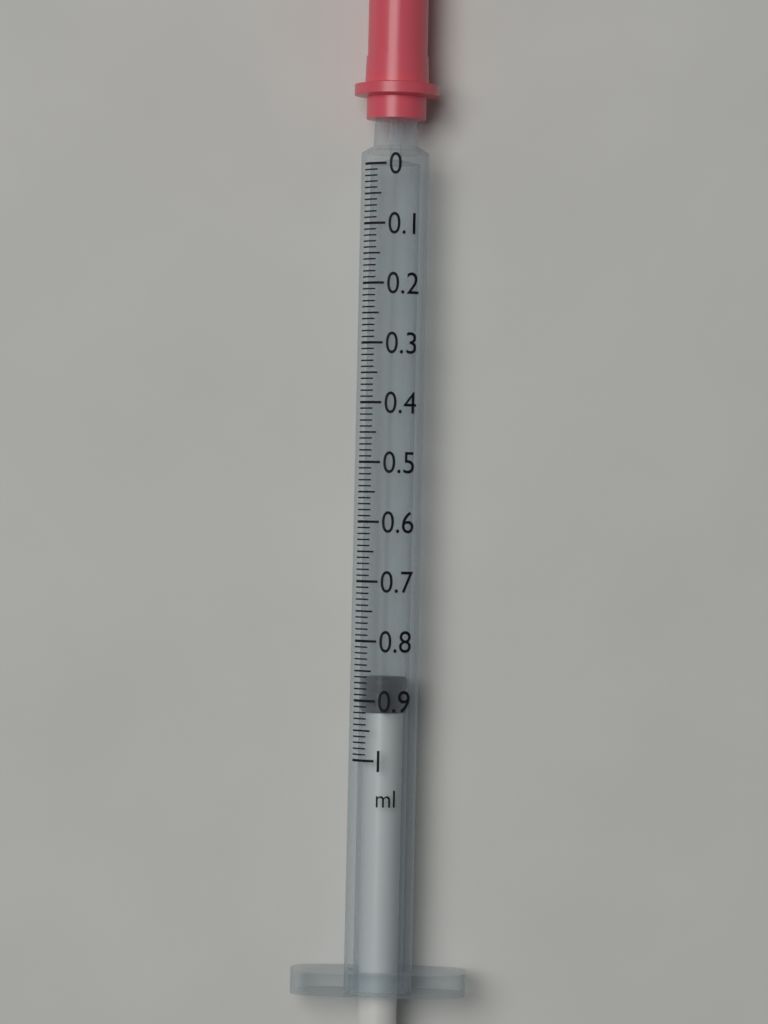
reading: 0.86 ml
